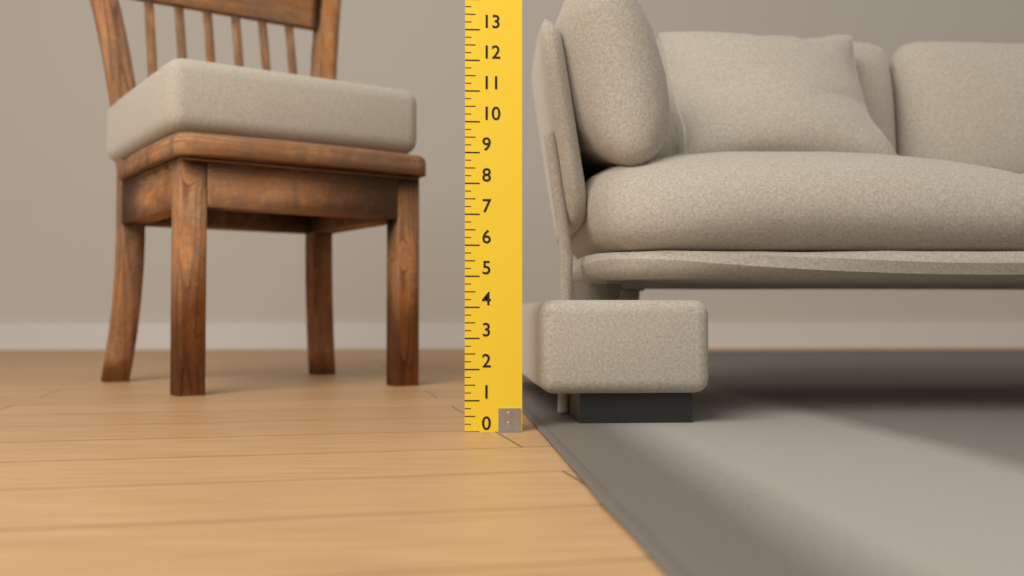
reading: 4.25 (no unit)
